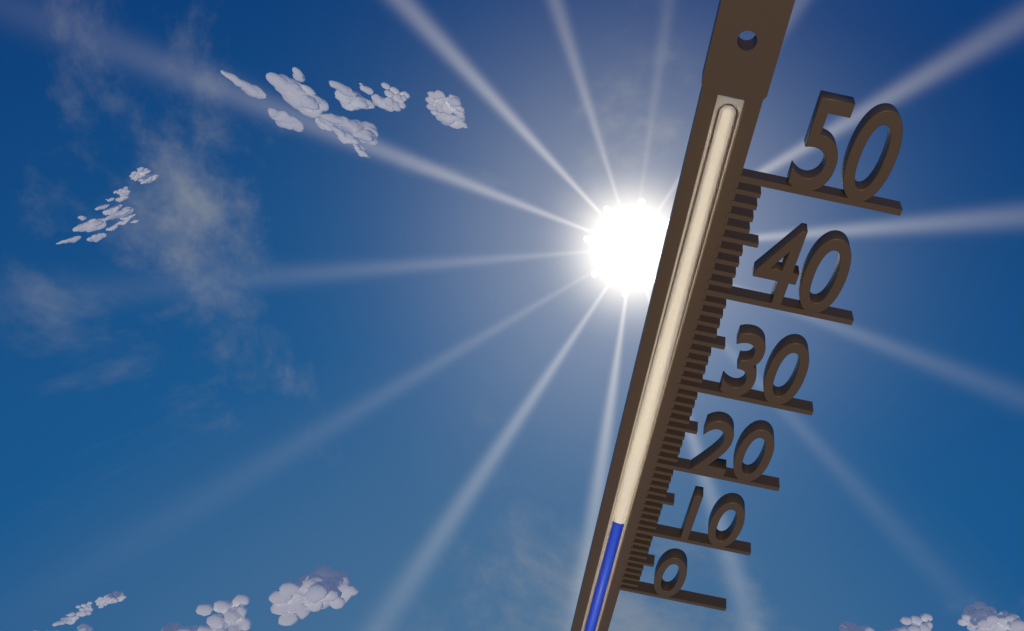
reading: 11 (no unit)
